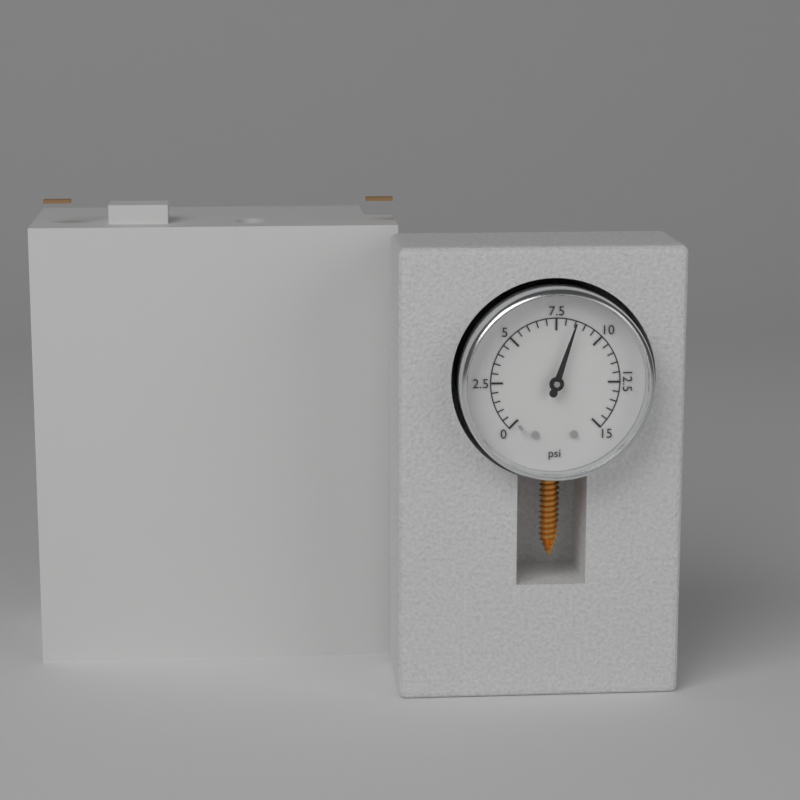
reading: 8.5 psi
